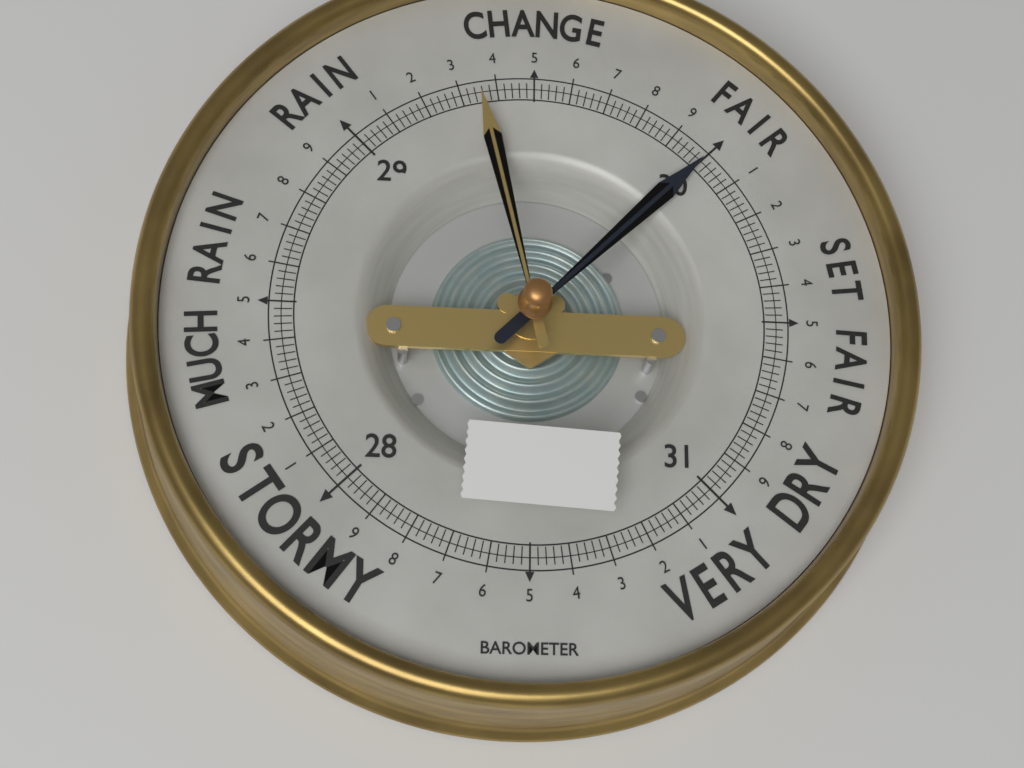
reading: 30.00 (no unit)
